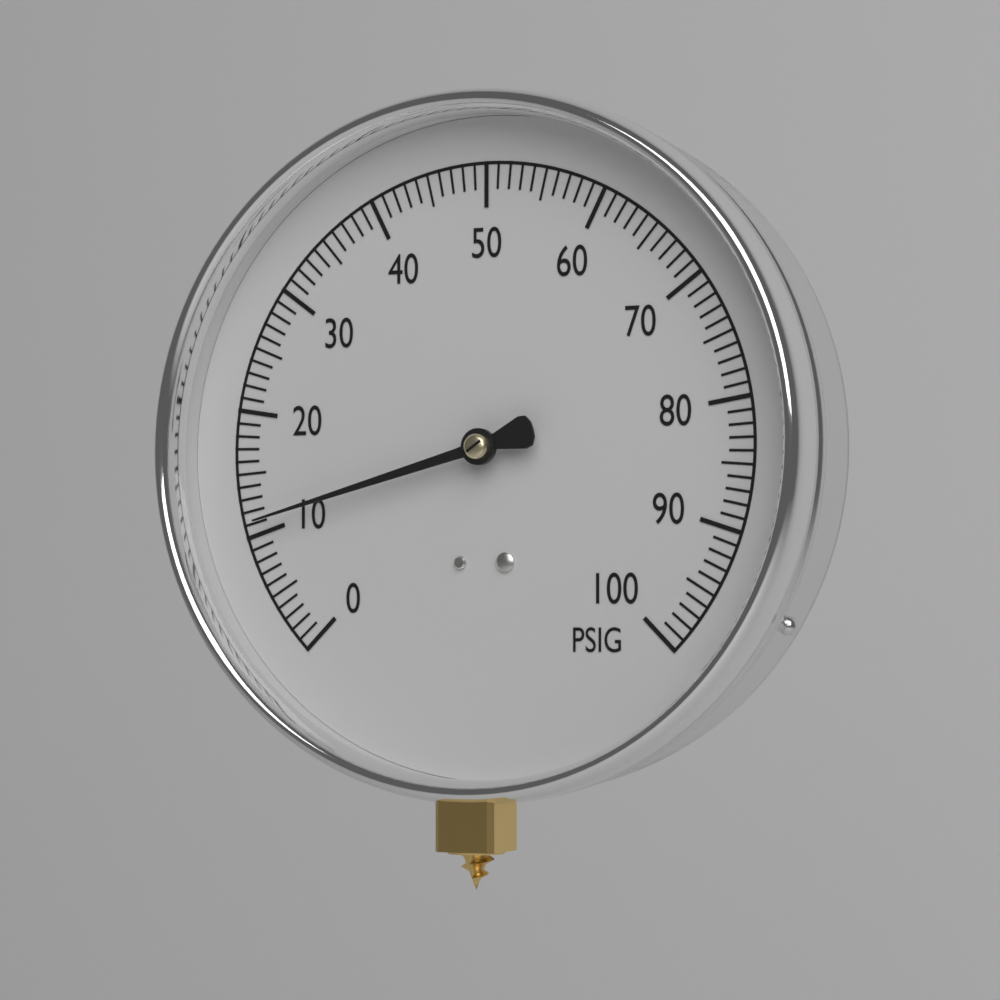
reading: 11 PSIG
